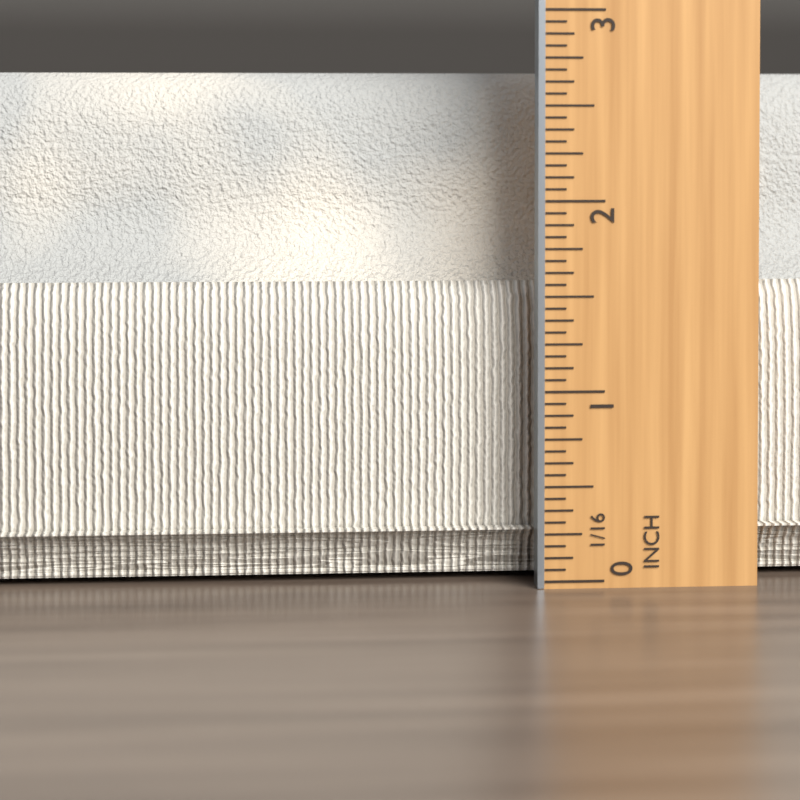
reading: 2.6875 in
